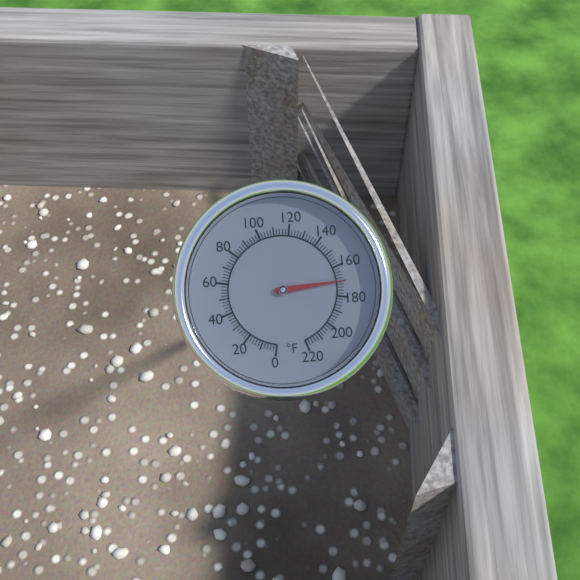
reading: 170 °F
